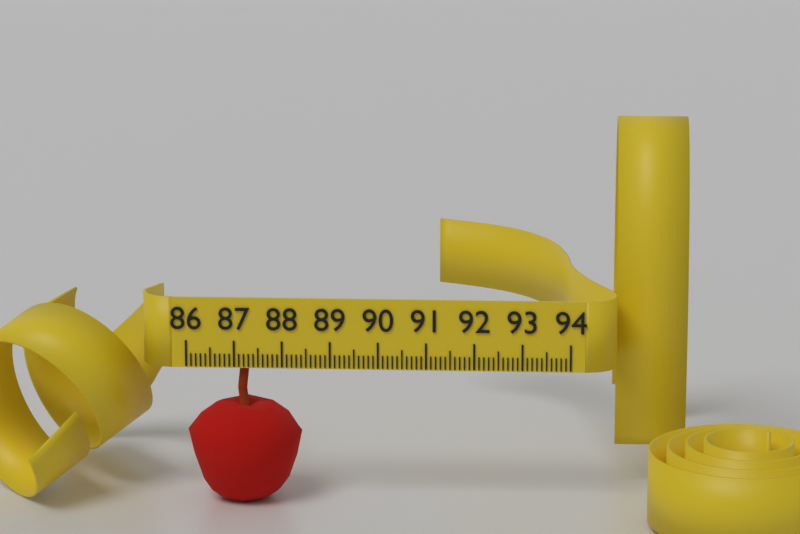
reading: 88.4 (no unit)
